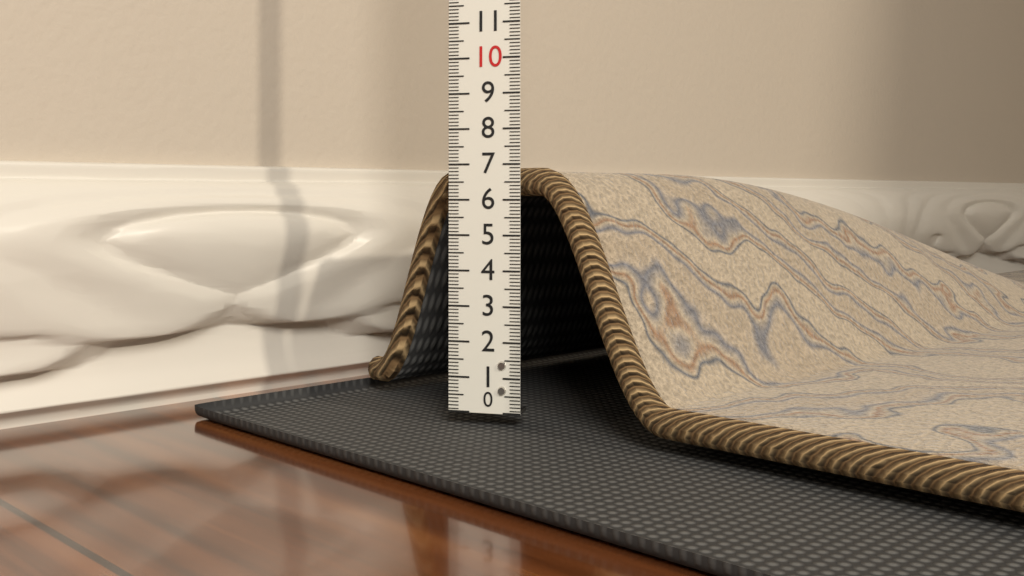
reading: 6.9 (no unit)
